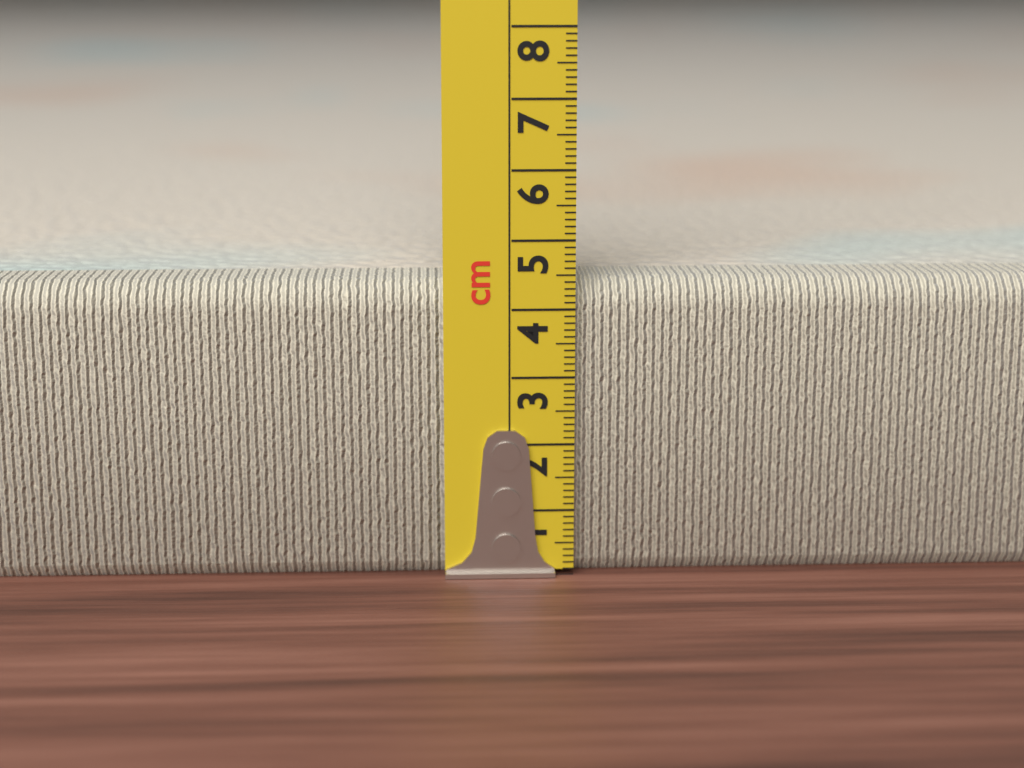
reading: 4.4 cm
